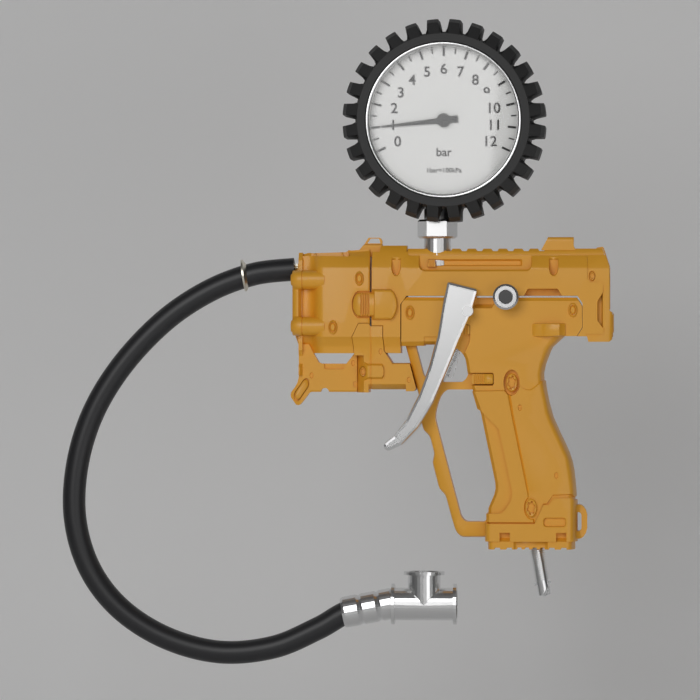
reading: 1.0 bar
